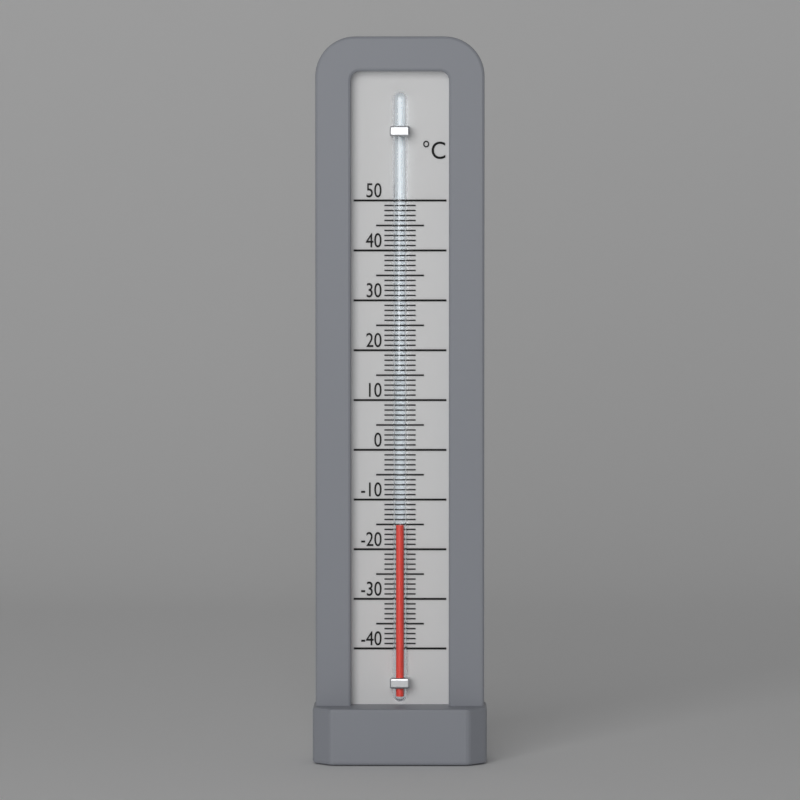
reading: -15 °C
